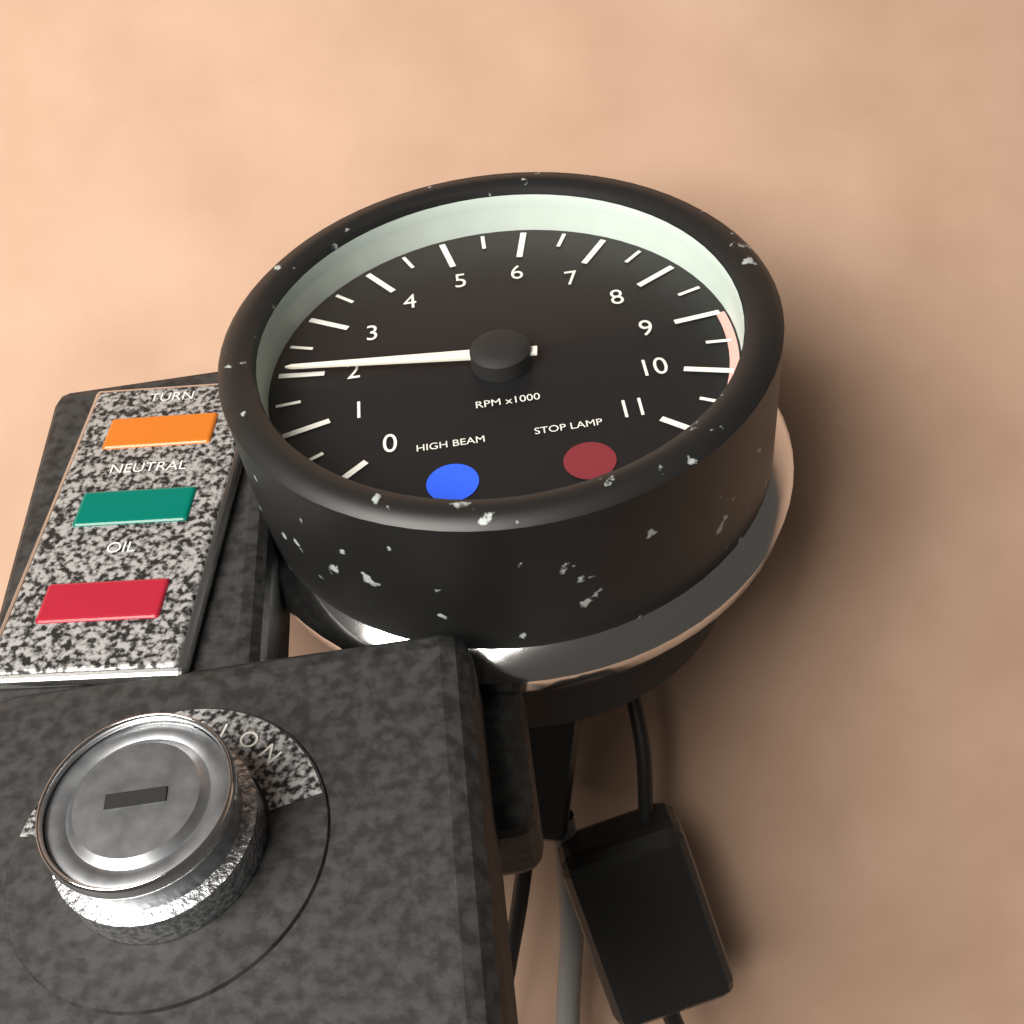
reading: 2000 RPM
